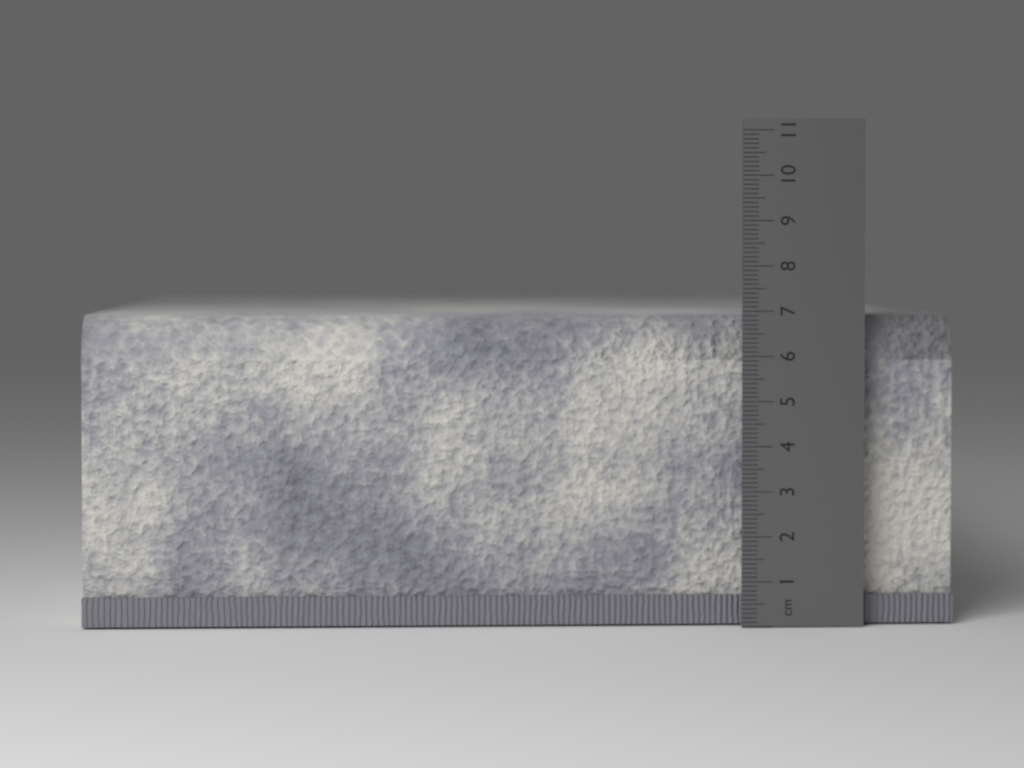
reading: 6.9 cm
